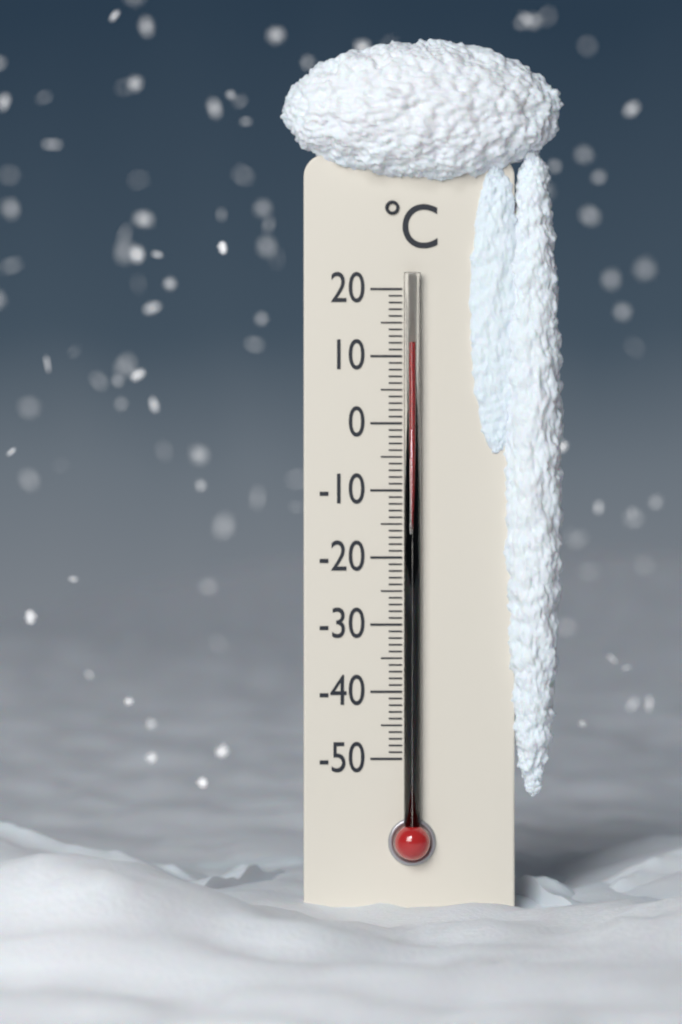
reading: 12 °C
